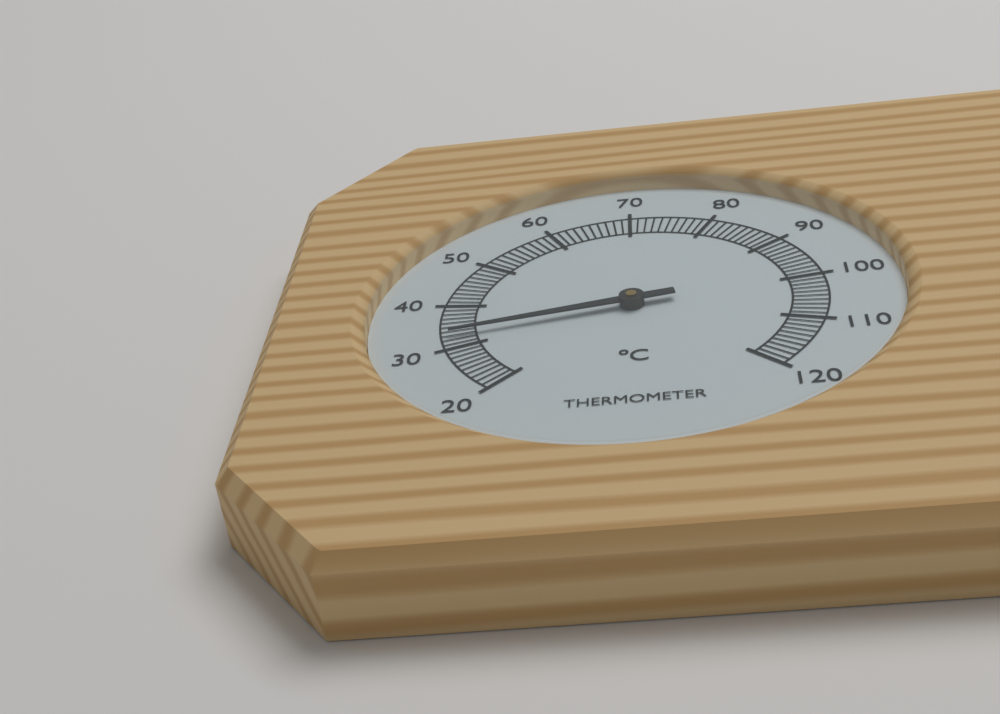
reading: 33 °C
